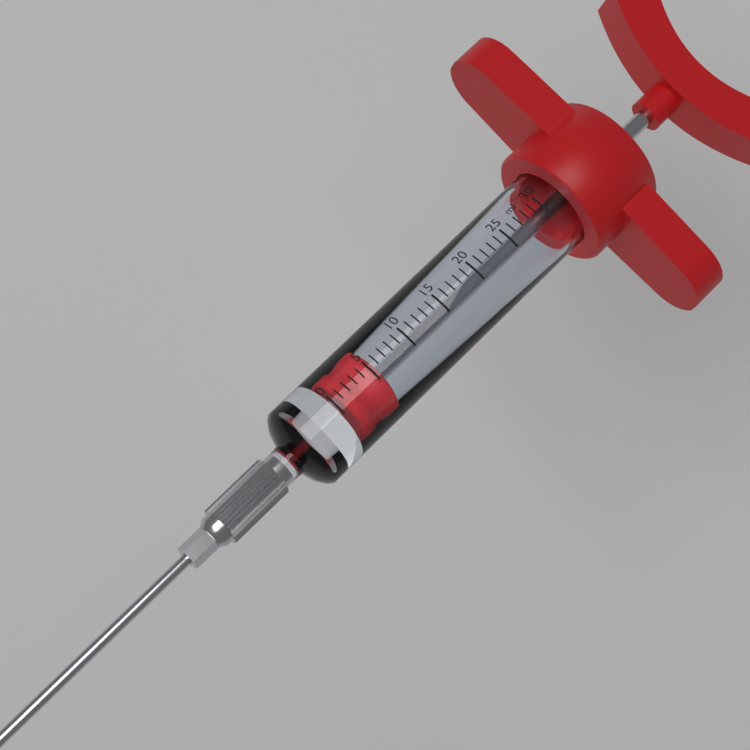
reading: 1 ml
